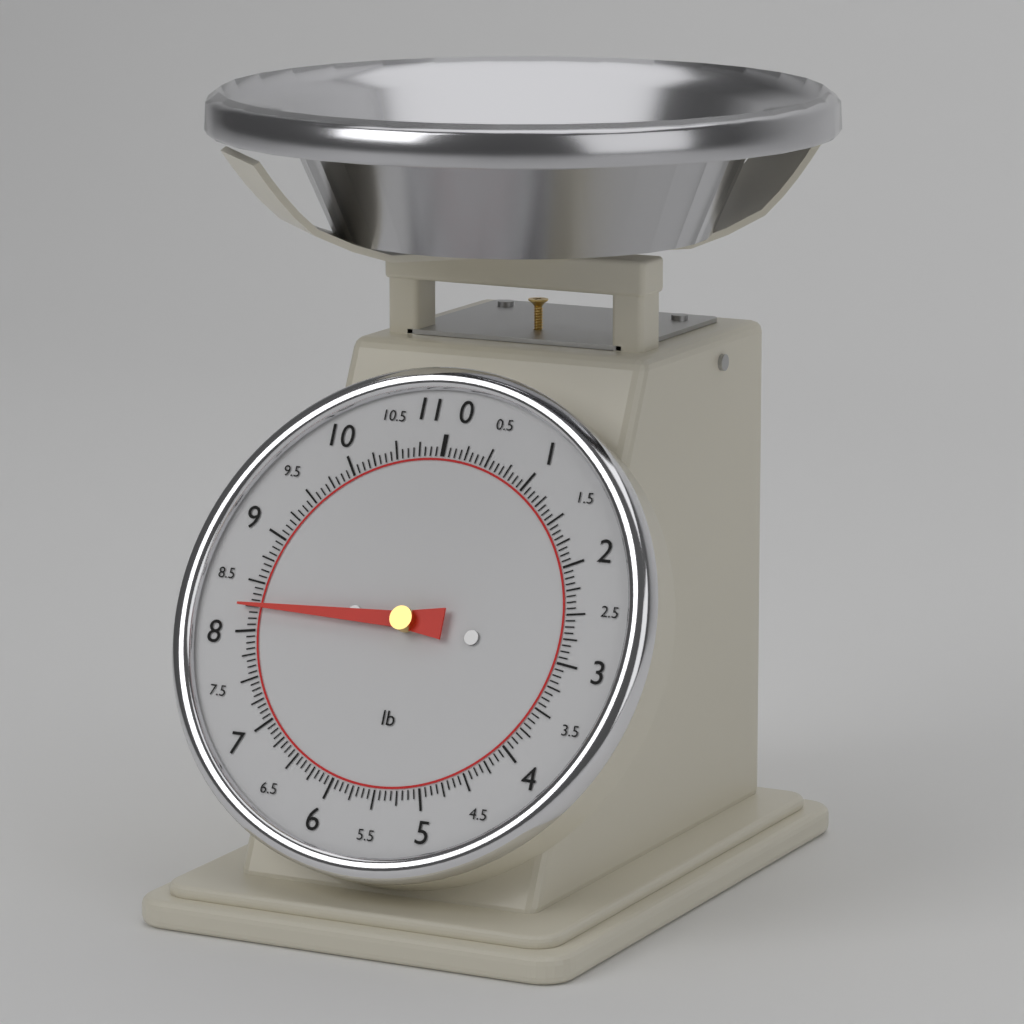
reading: 8.2500 lb
